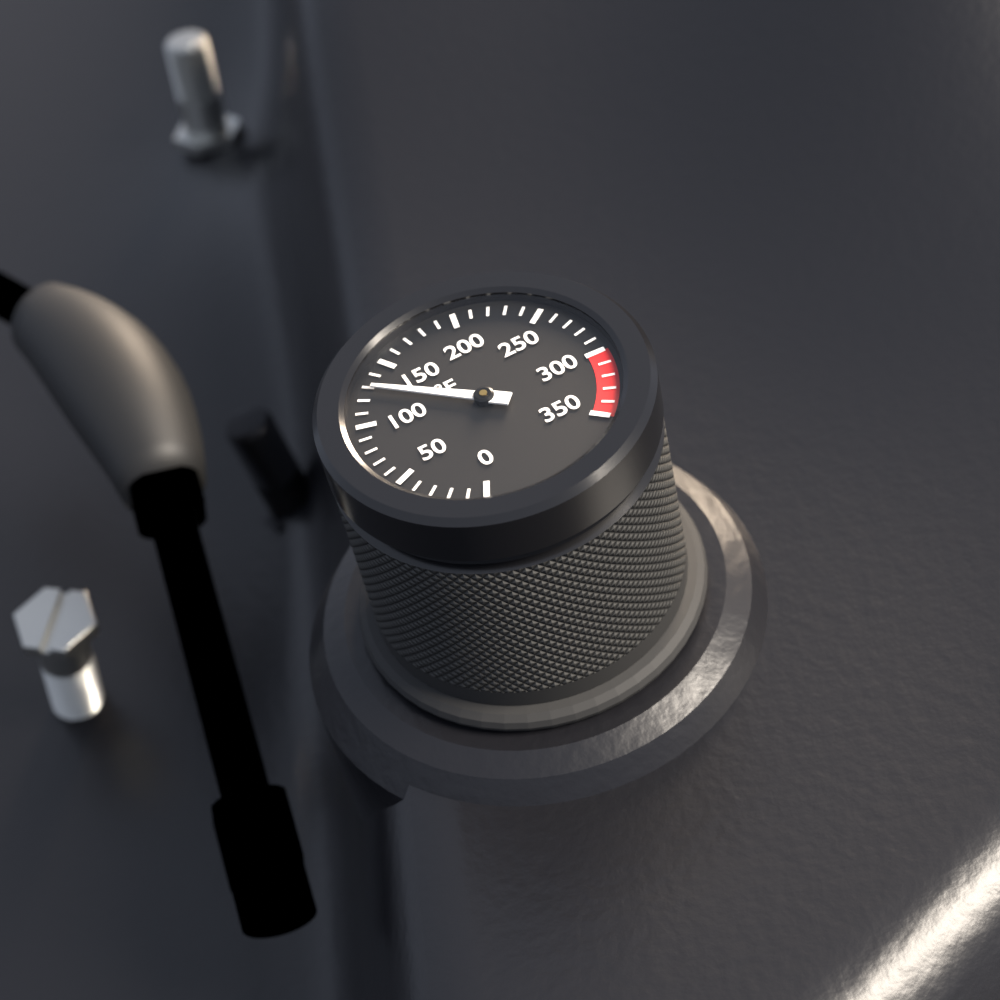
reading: 130 °F
